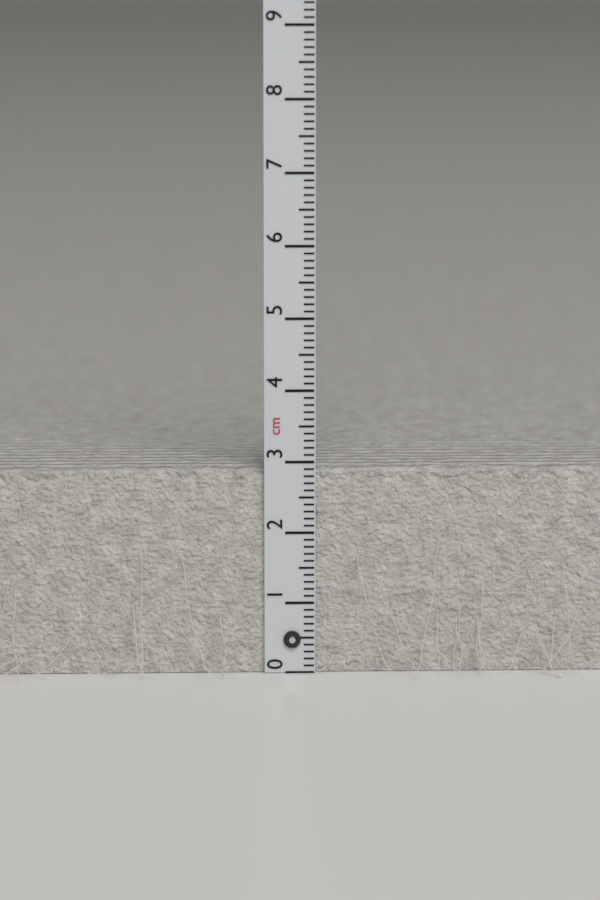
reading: 2.9 cm
